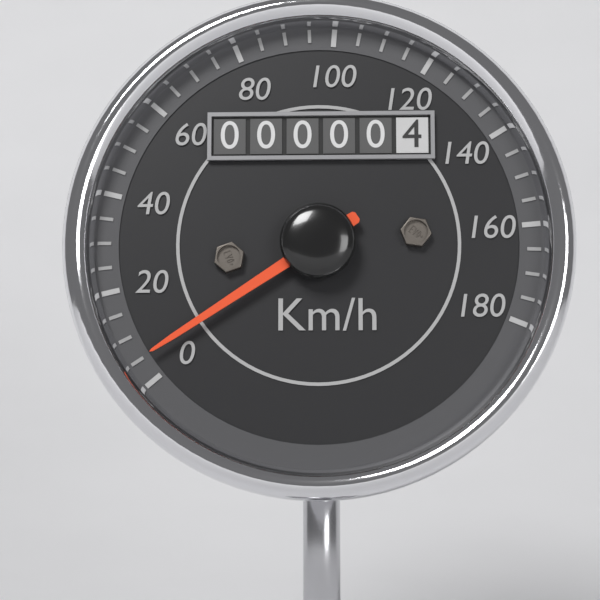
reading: 5 km/h
